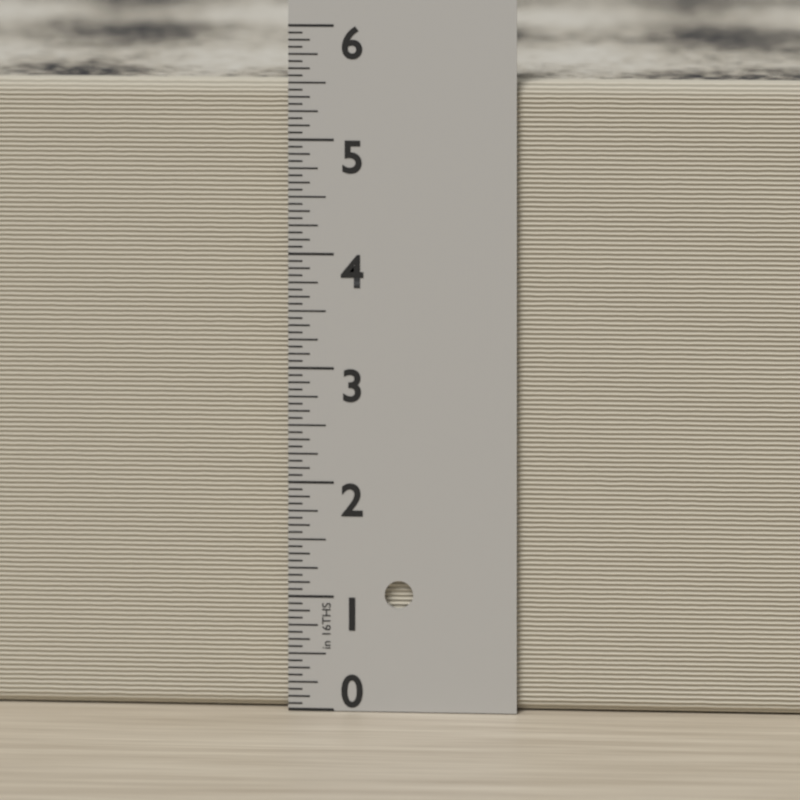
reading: 5.5000 in
